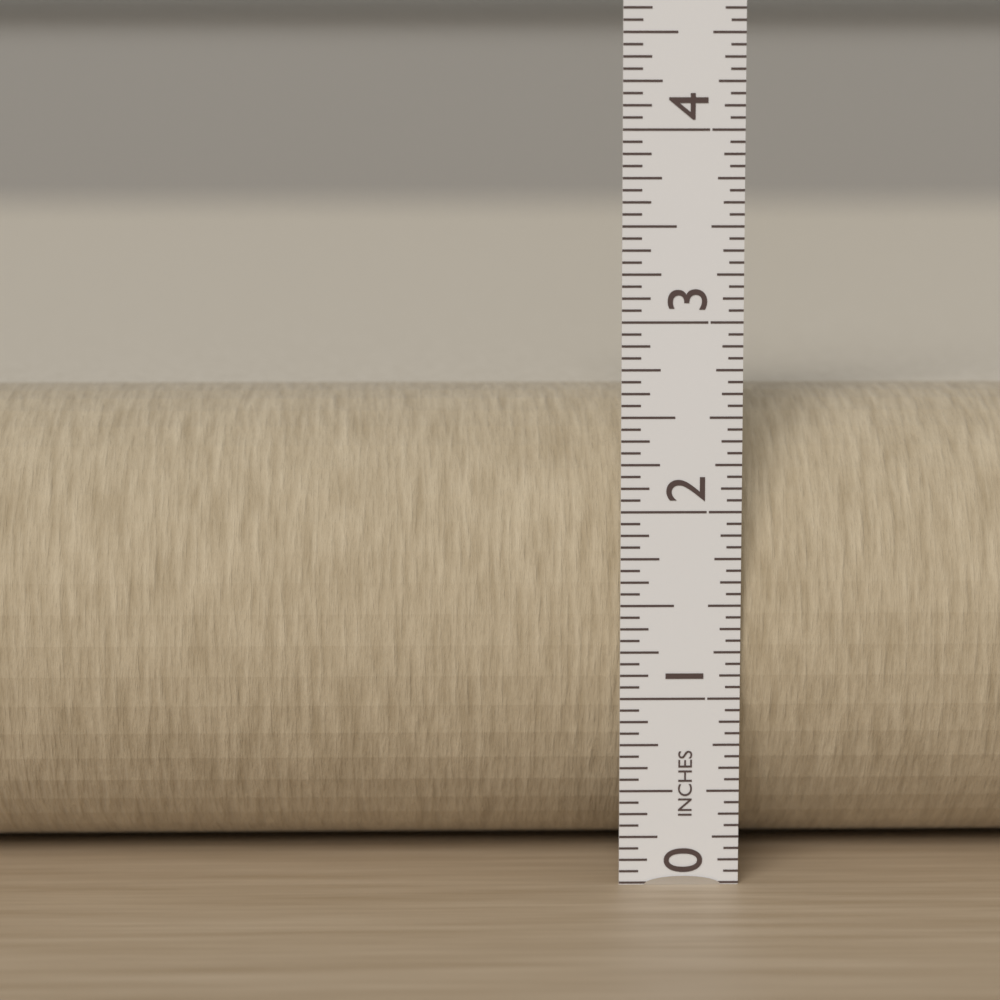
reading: 2.5625 in
